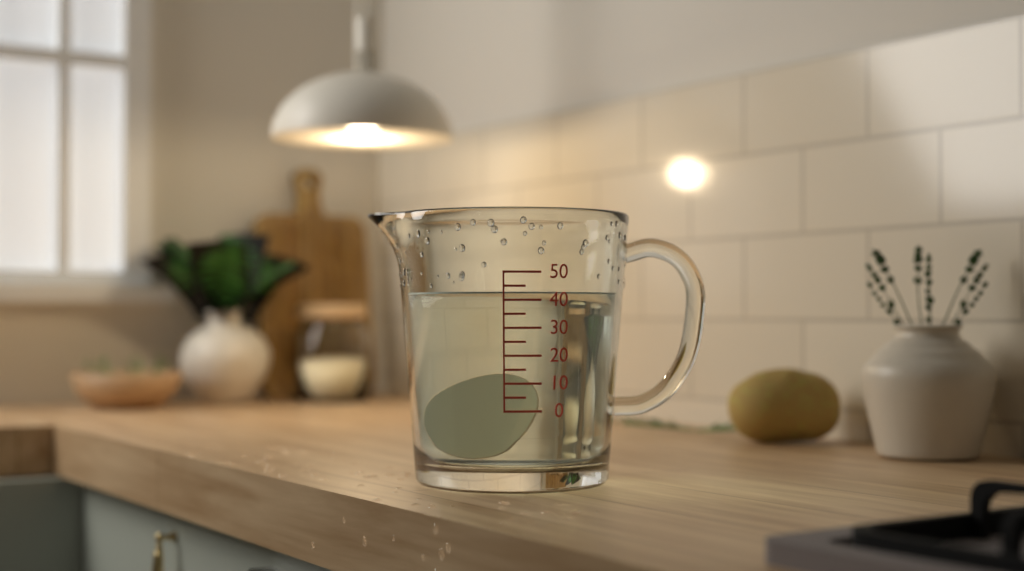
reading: 43 (no unit)
